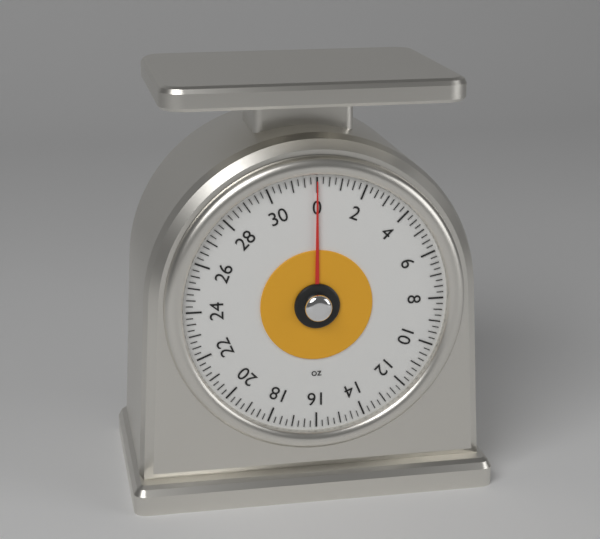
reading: 0.00 oz
